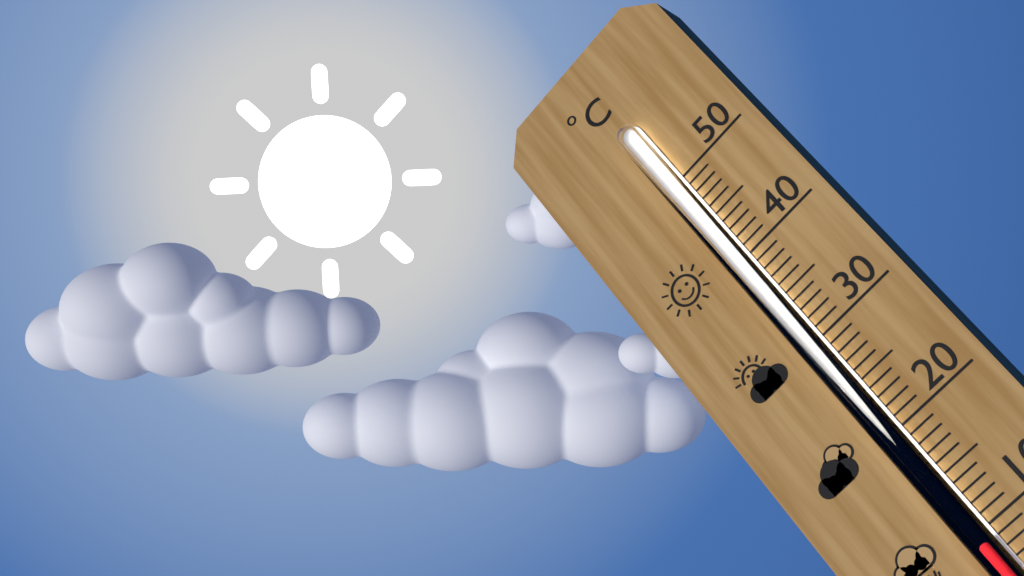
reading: 9 °C
